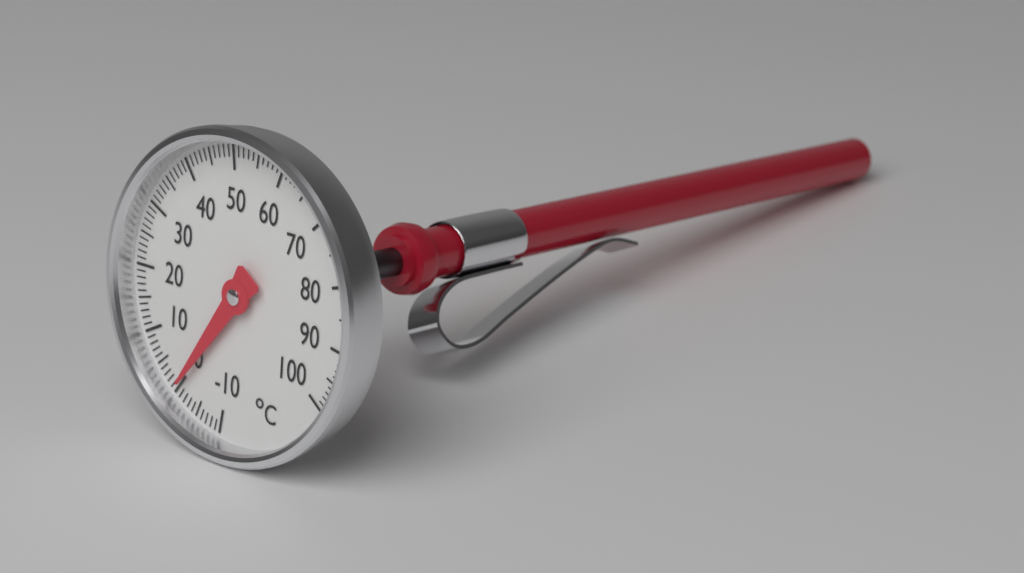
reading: 0 °C
